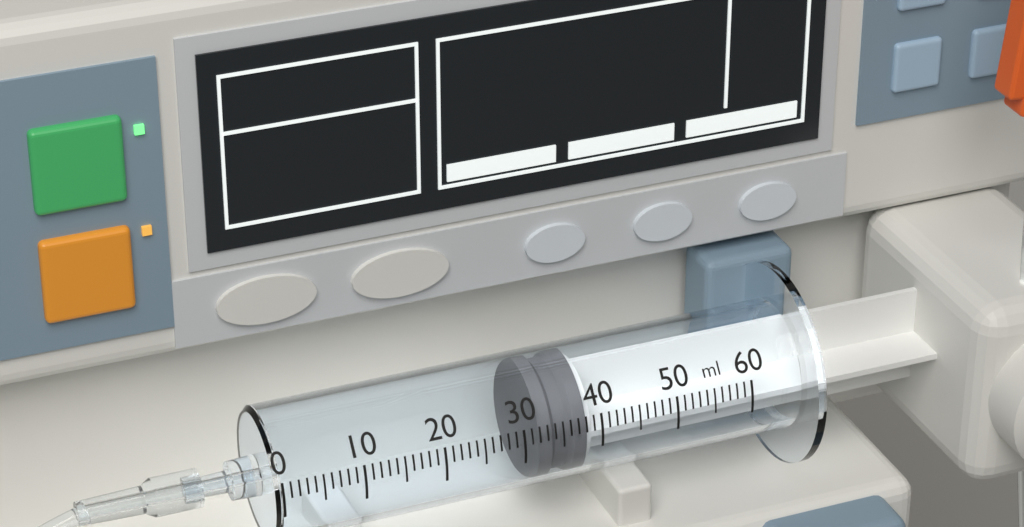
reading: 32 ml
